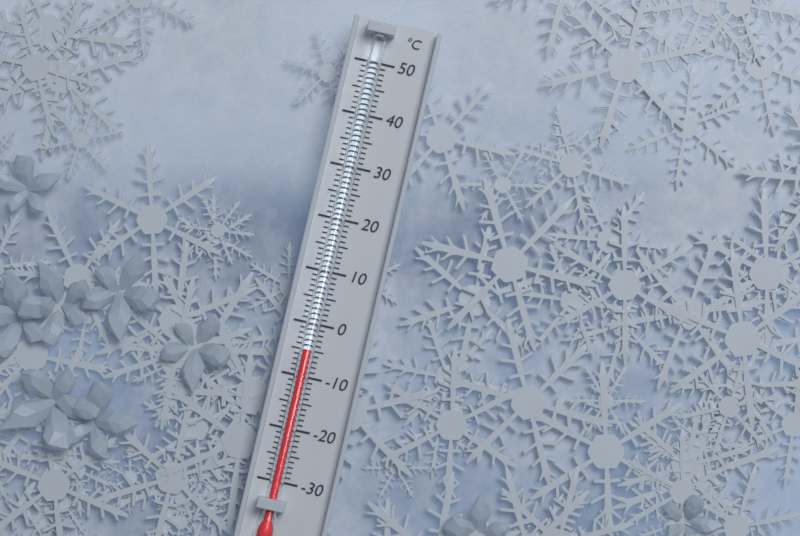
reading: -5 °C
